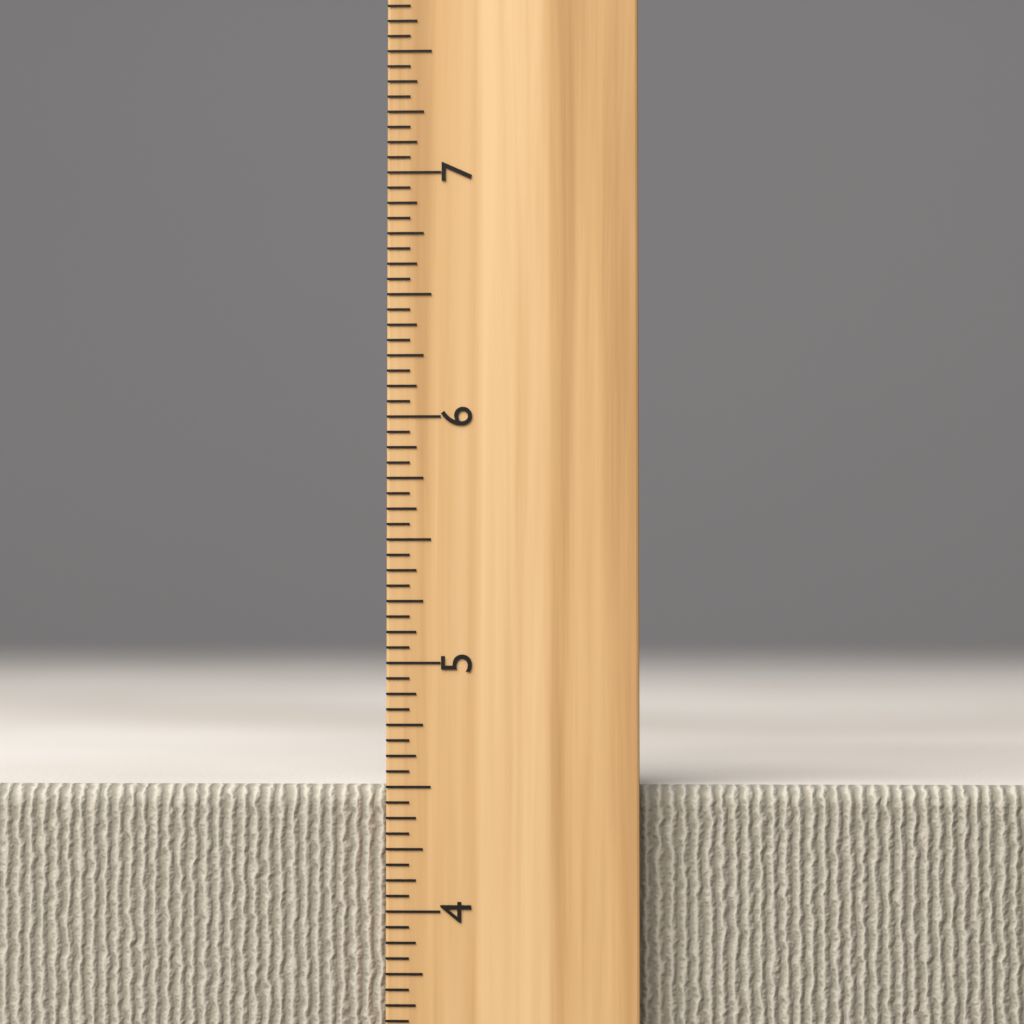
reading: 4.5000 inch
